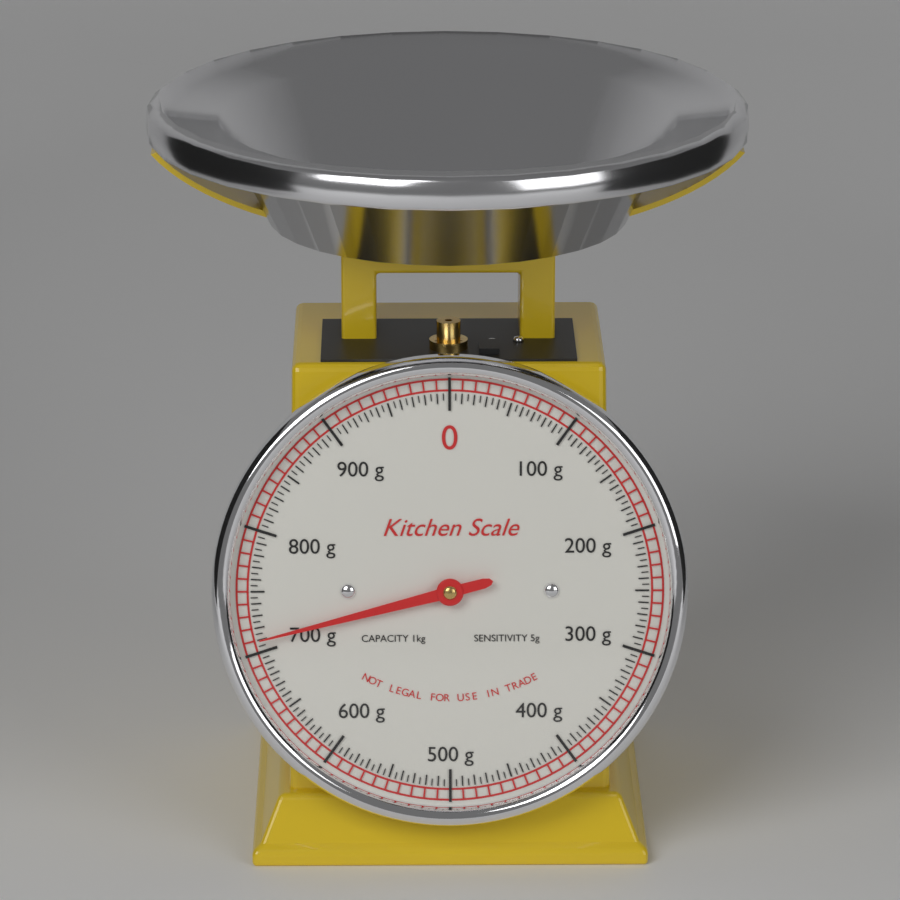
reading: 710 g
